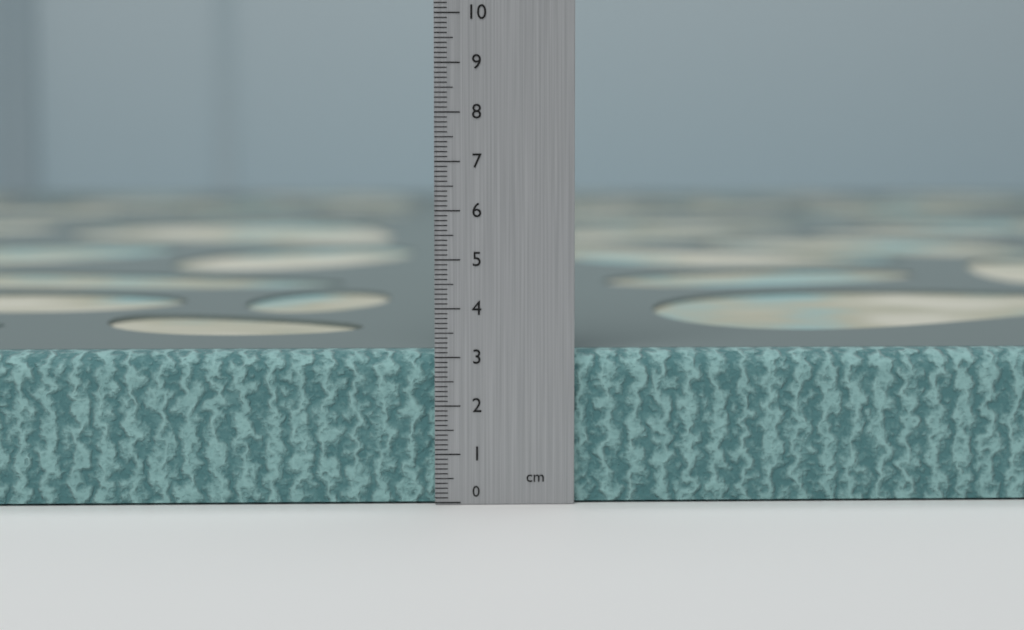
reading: 3.1 cm
